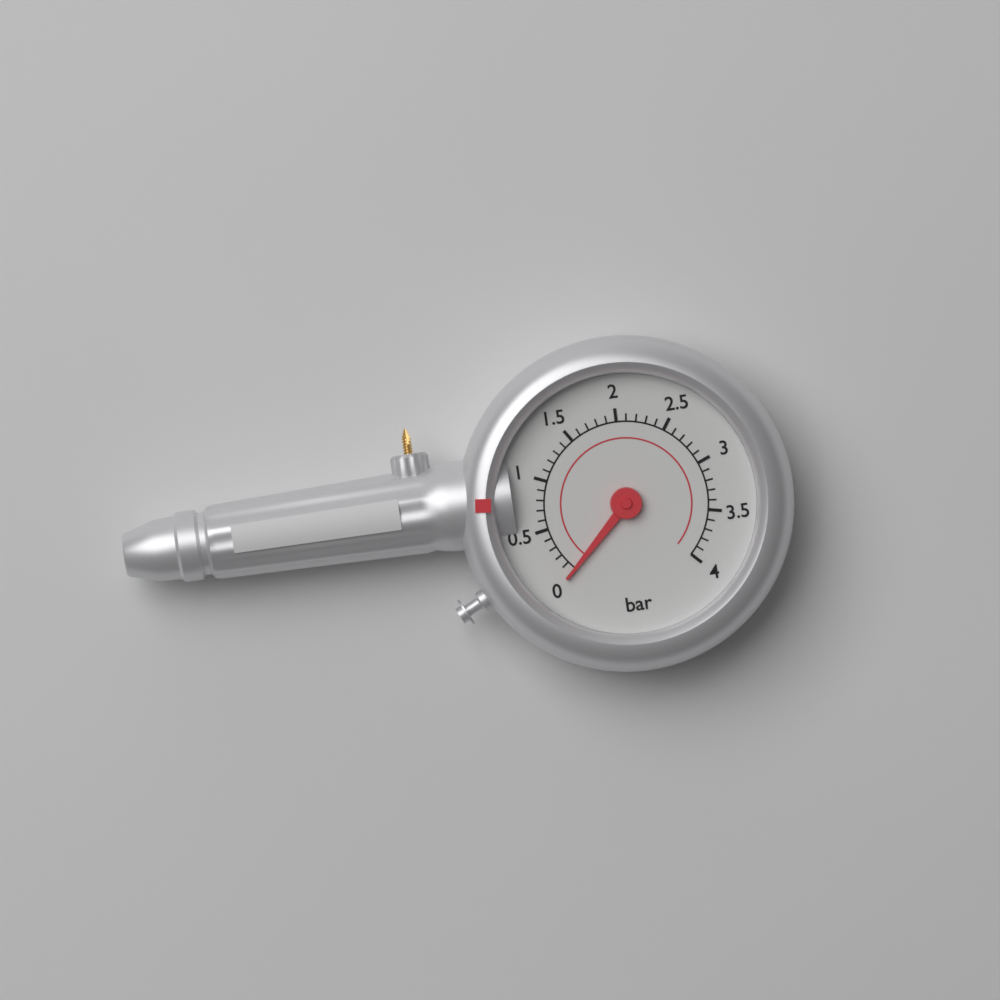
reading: 0.0 bar
